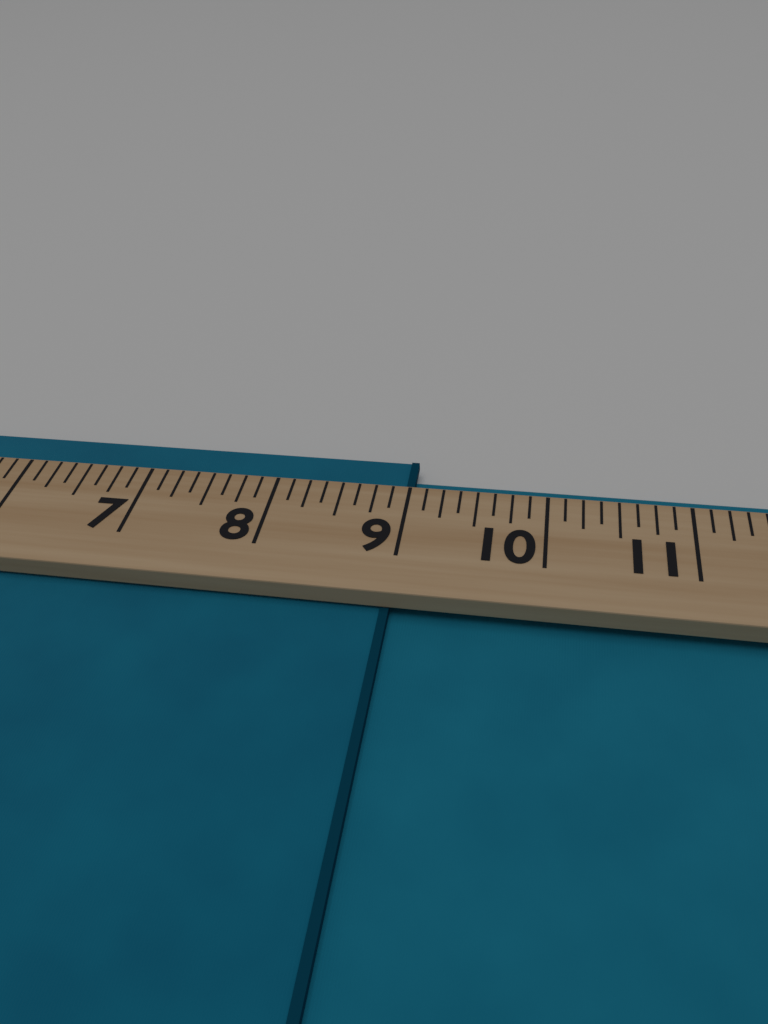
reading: 9.000 (no unit)
